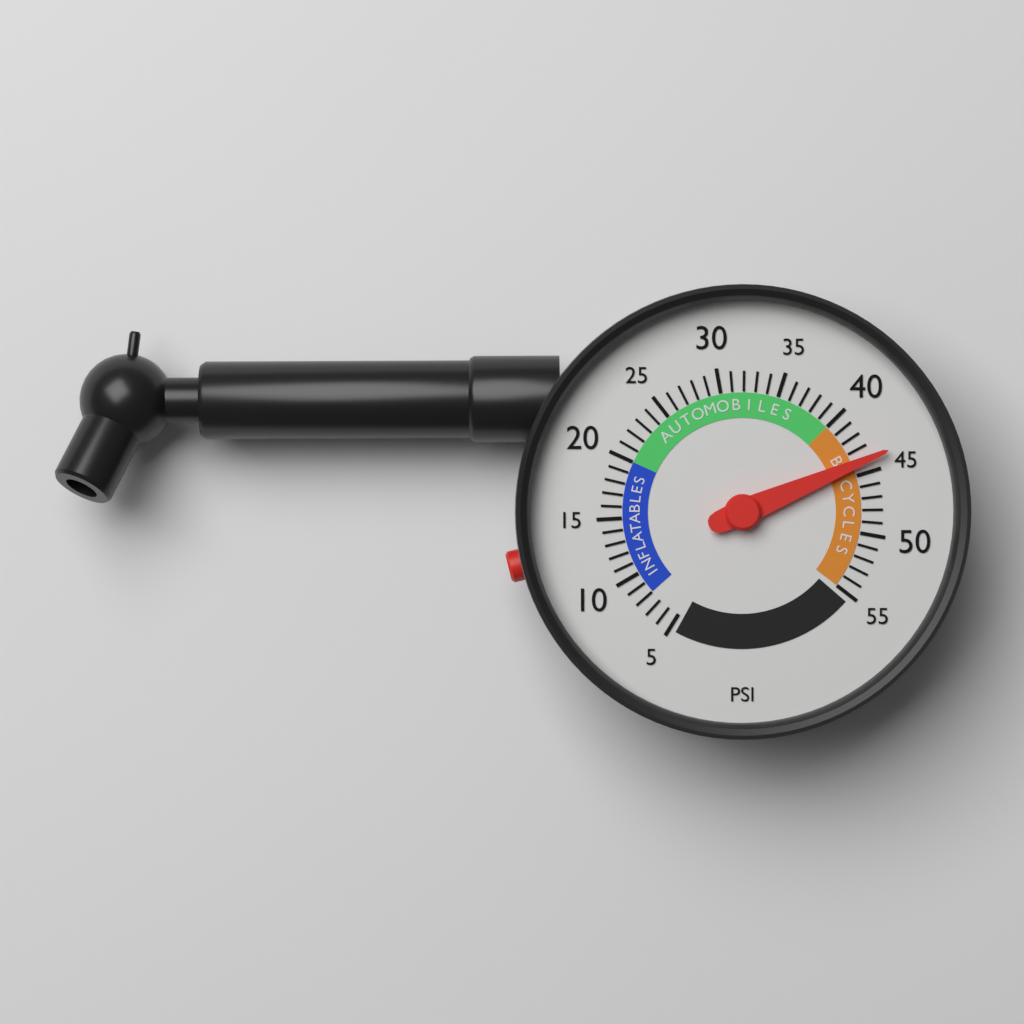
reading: 44 psi
